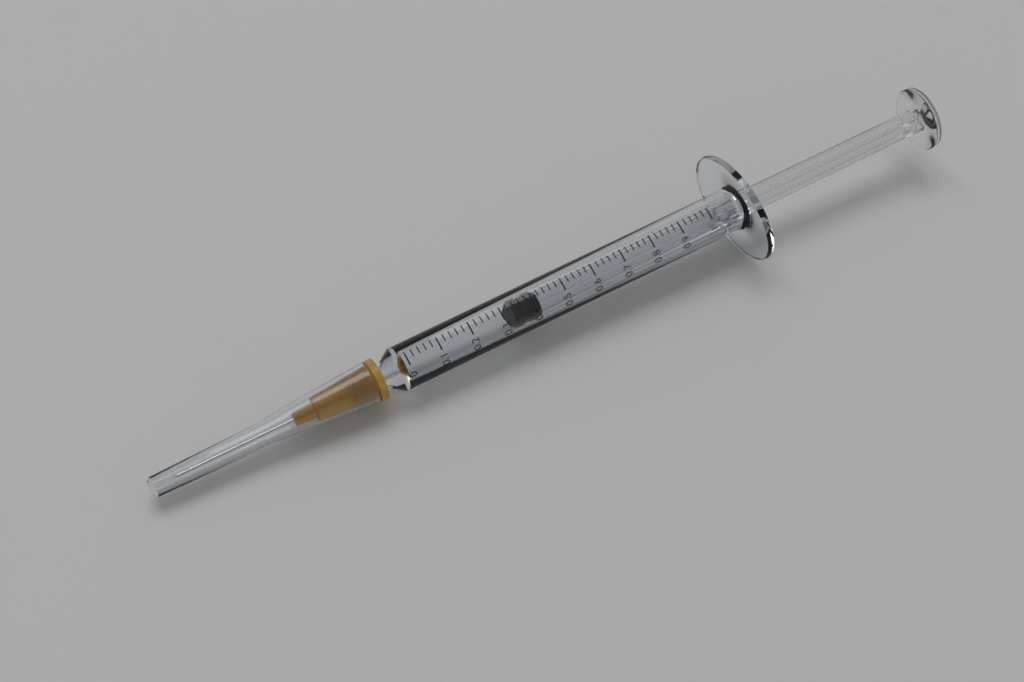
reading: 0.34 ml
